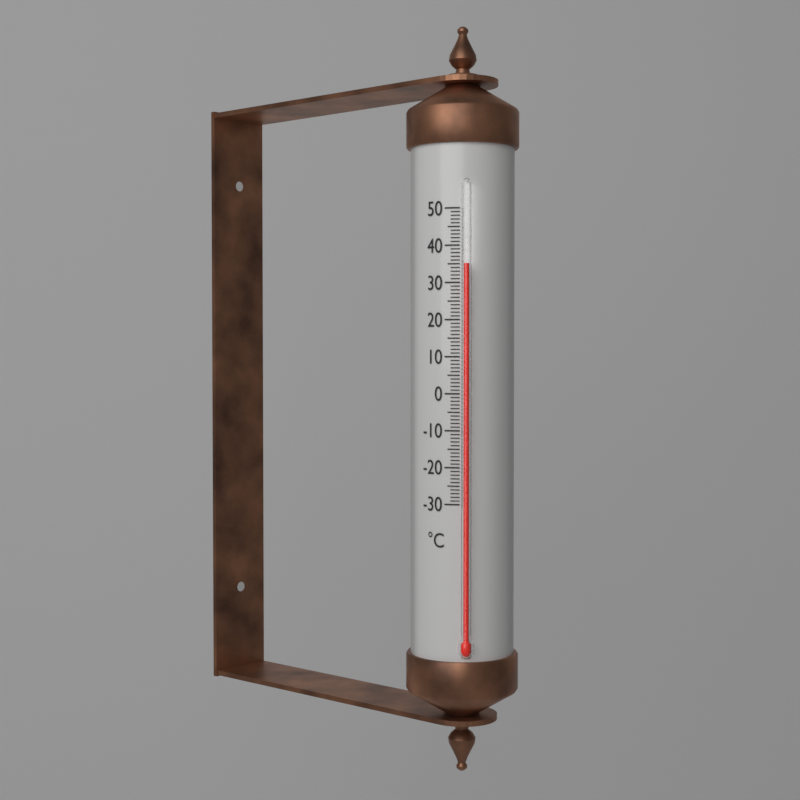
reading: 35 °C
